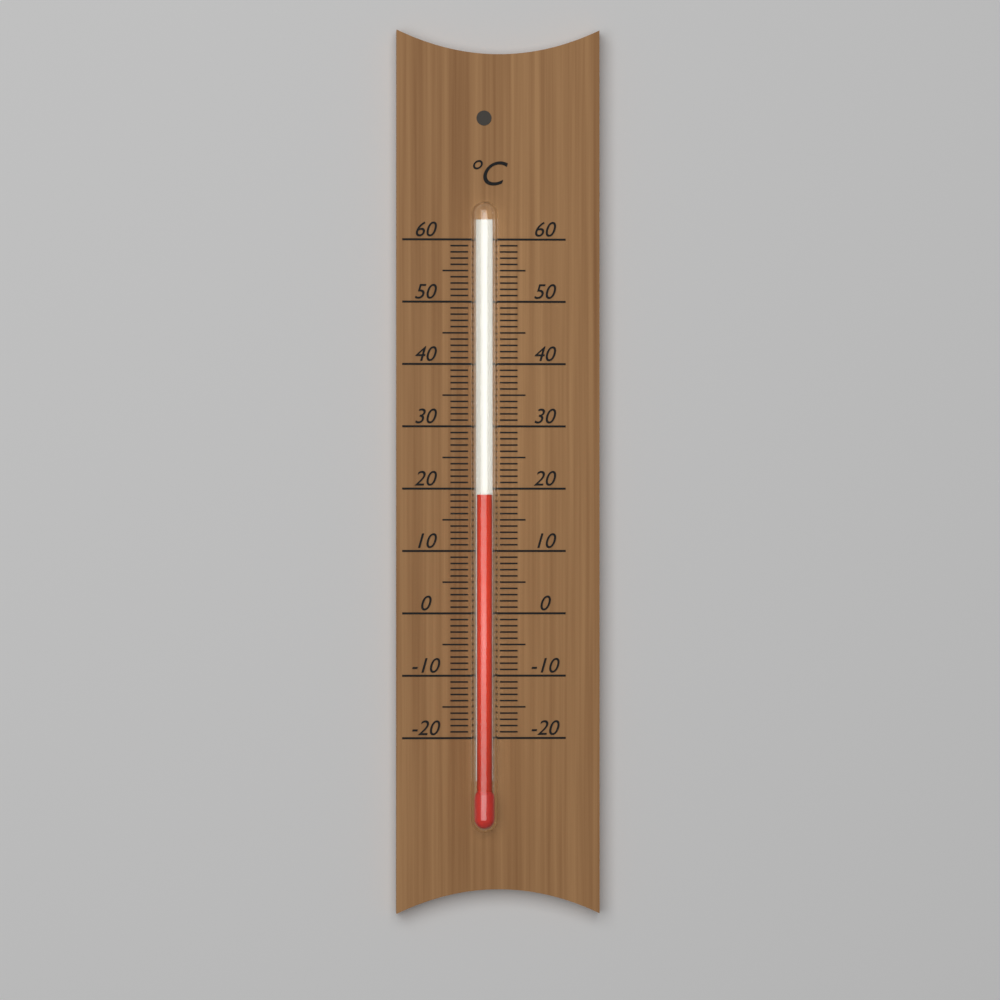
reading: 19 °C
